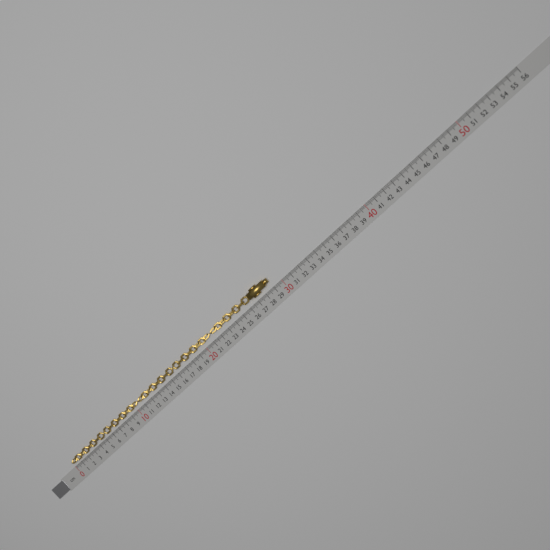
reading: 29.0 cm
